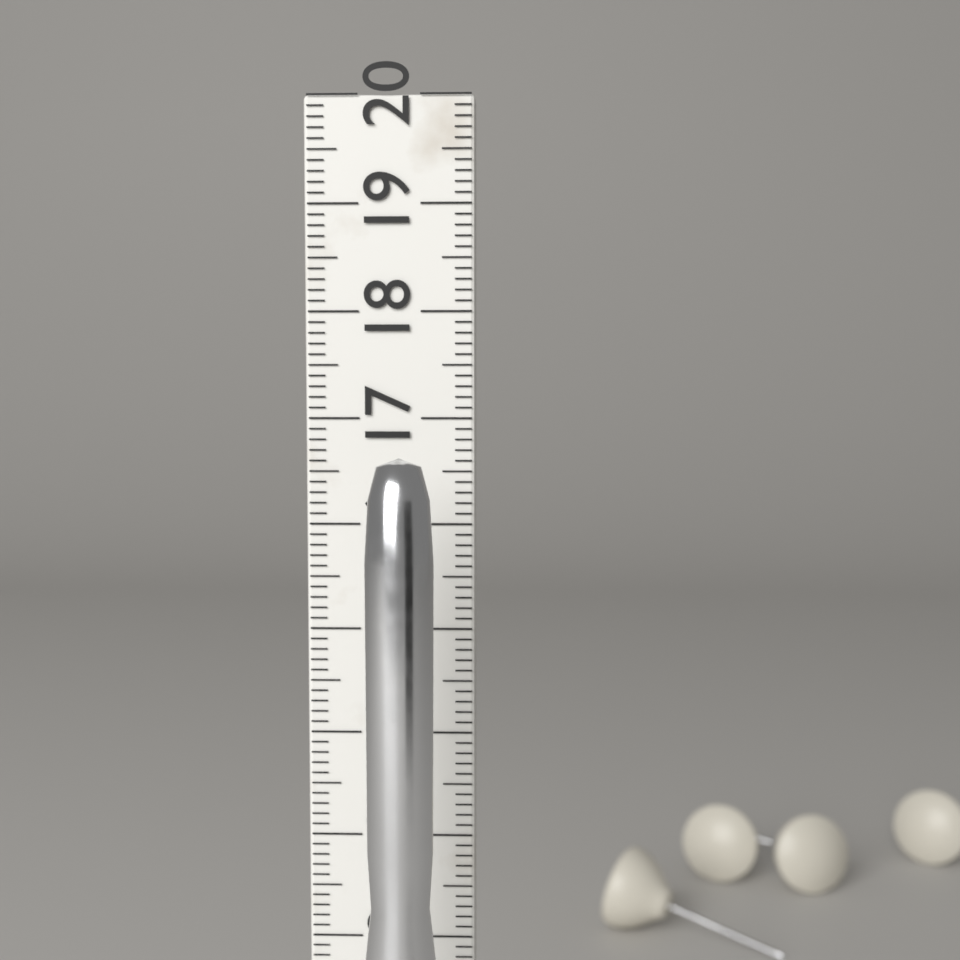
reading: 16.7 cm
